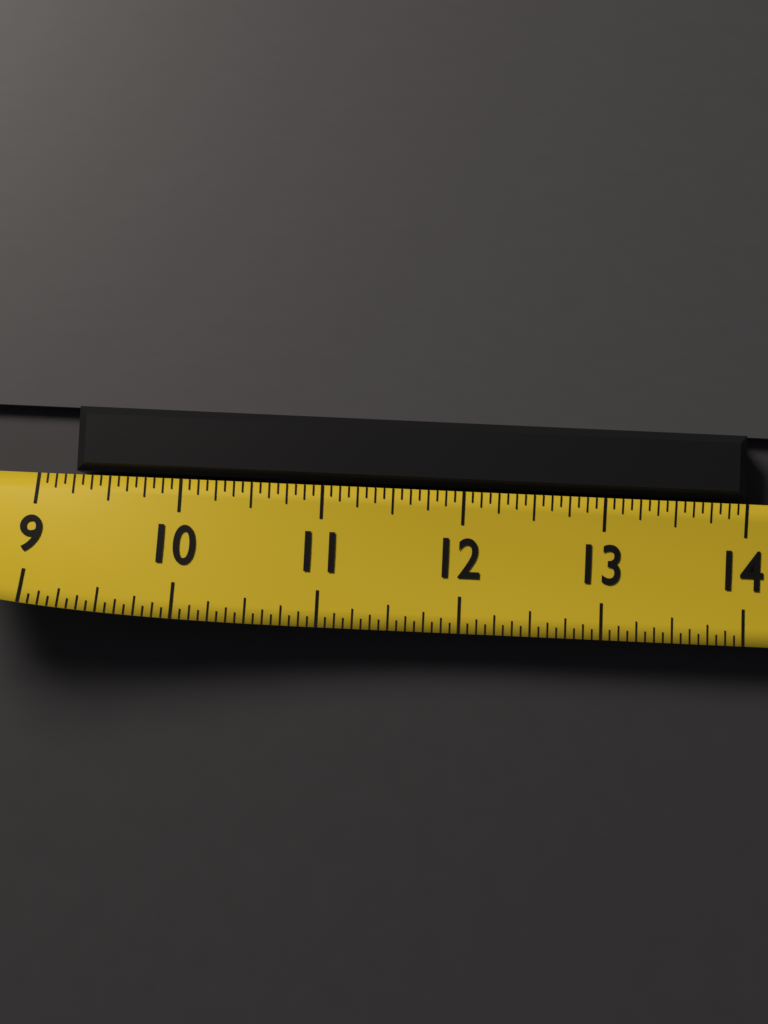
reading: 9.2500 (no unit)
